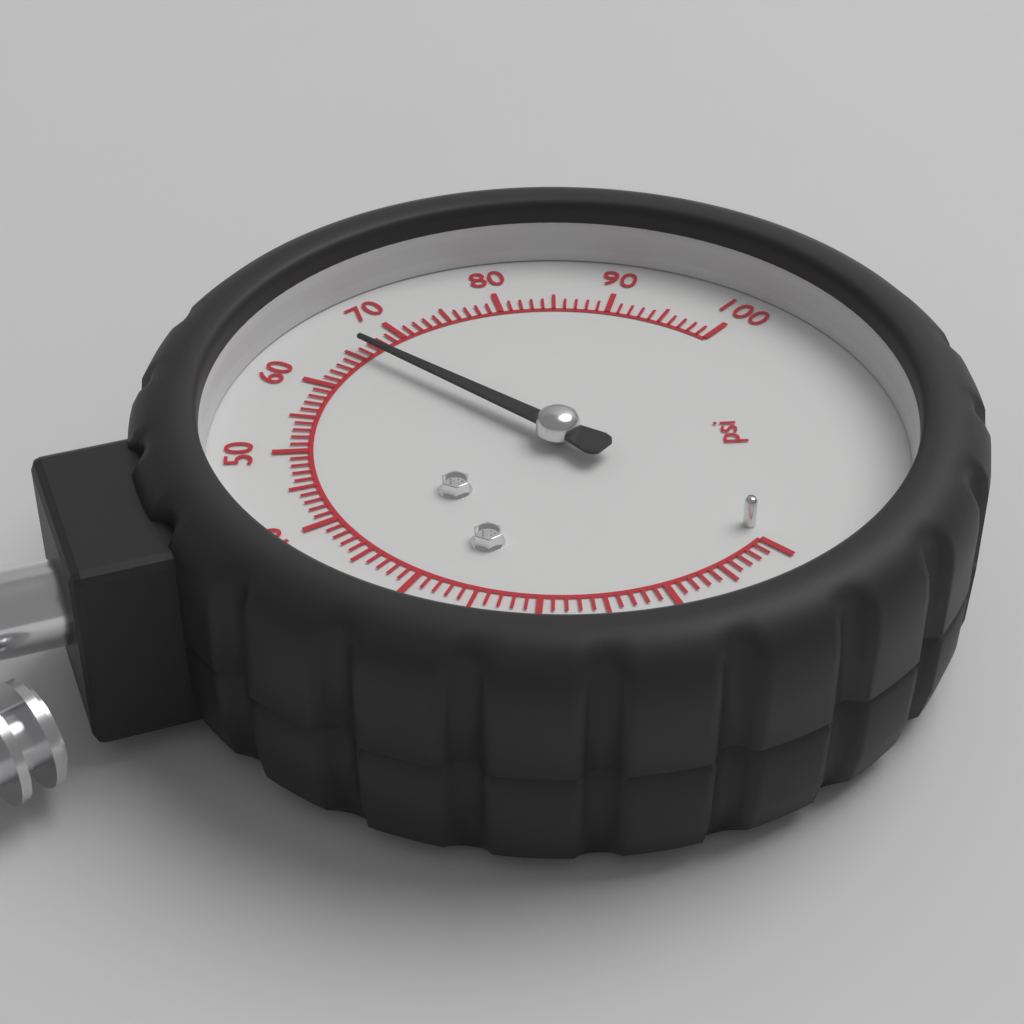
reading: 66 psi
